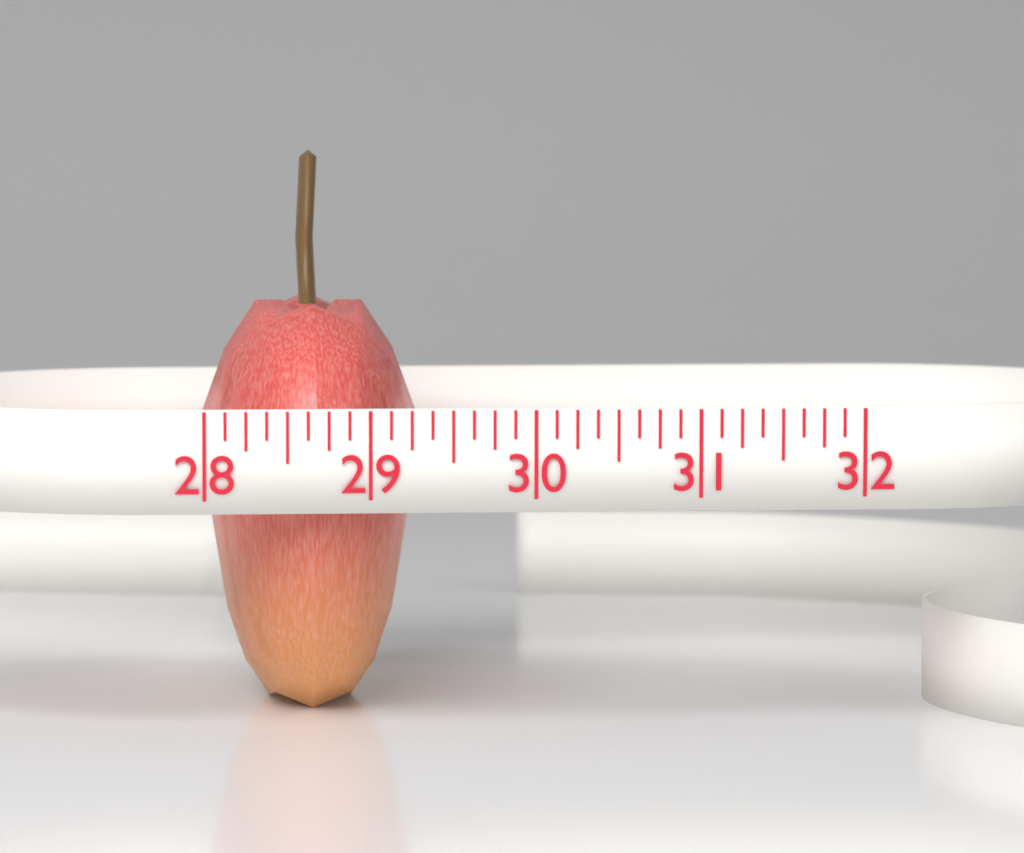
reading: 29.375 (no unit)
